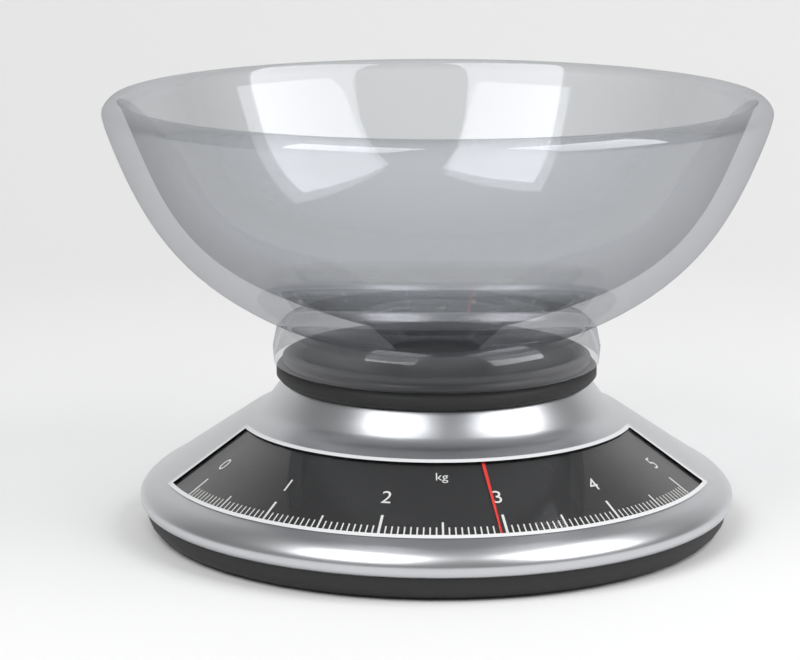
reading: 2.95 kg
